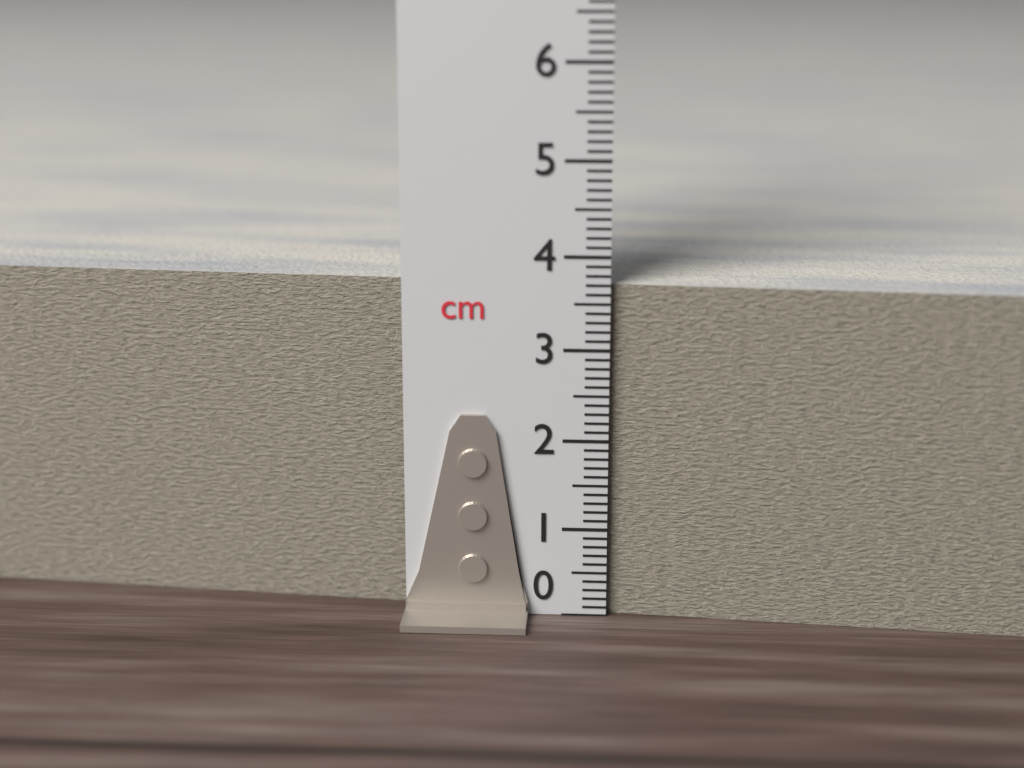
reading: 3.7 cm
